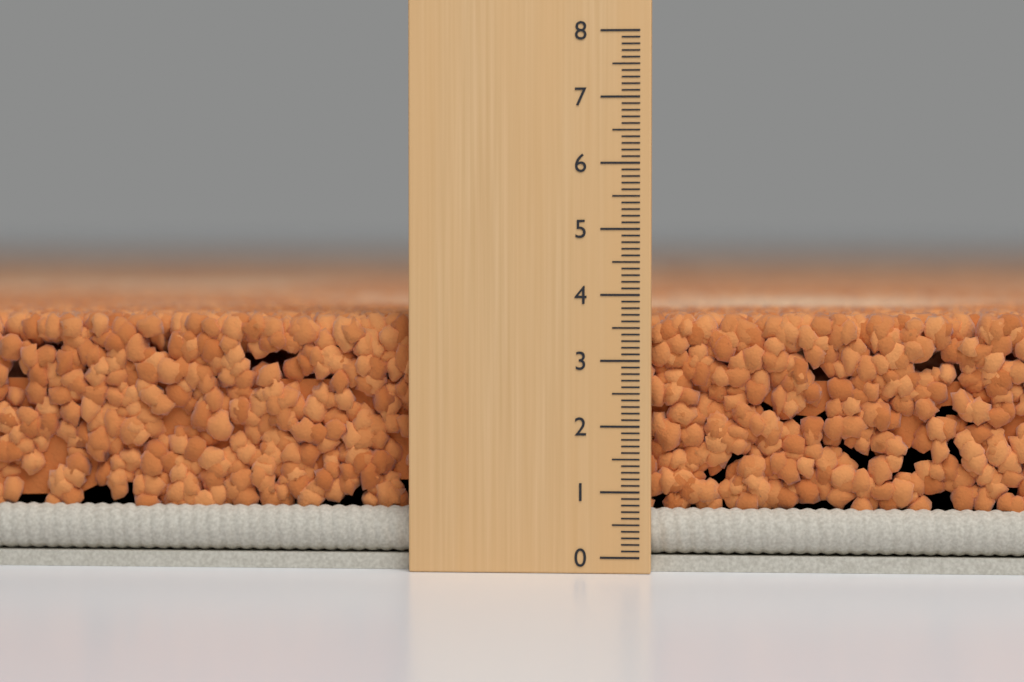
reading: 3.7 (no unit)
